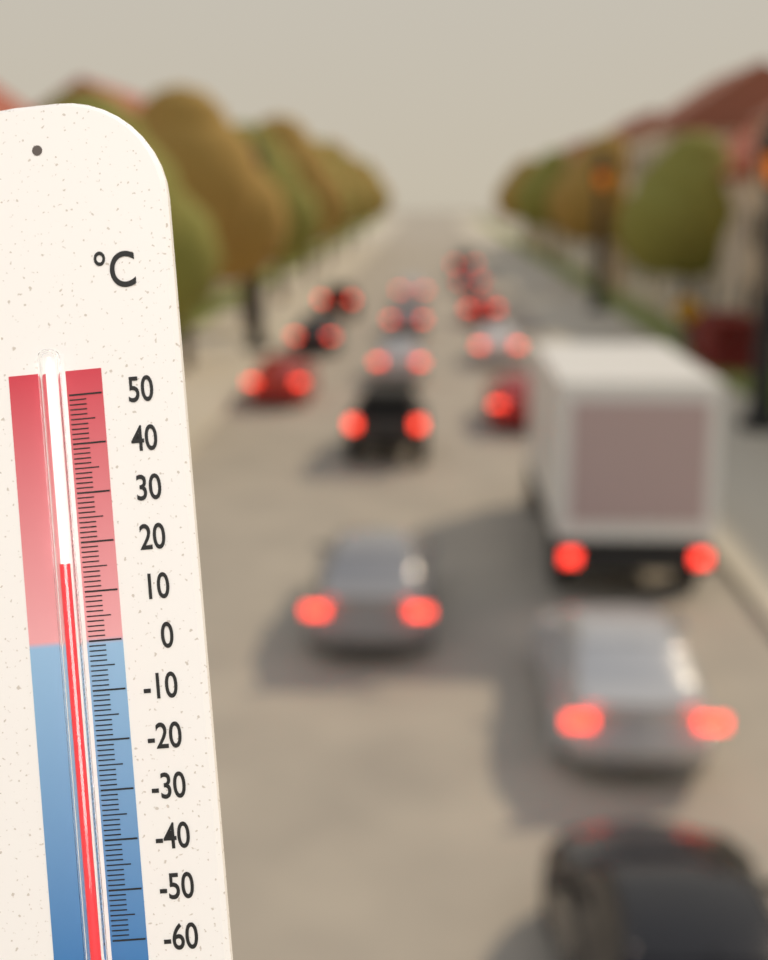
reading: 16 °C
